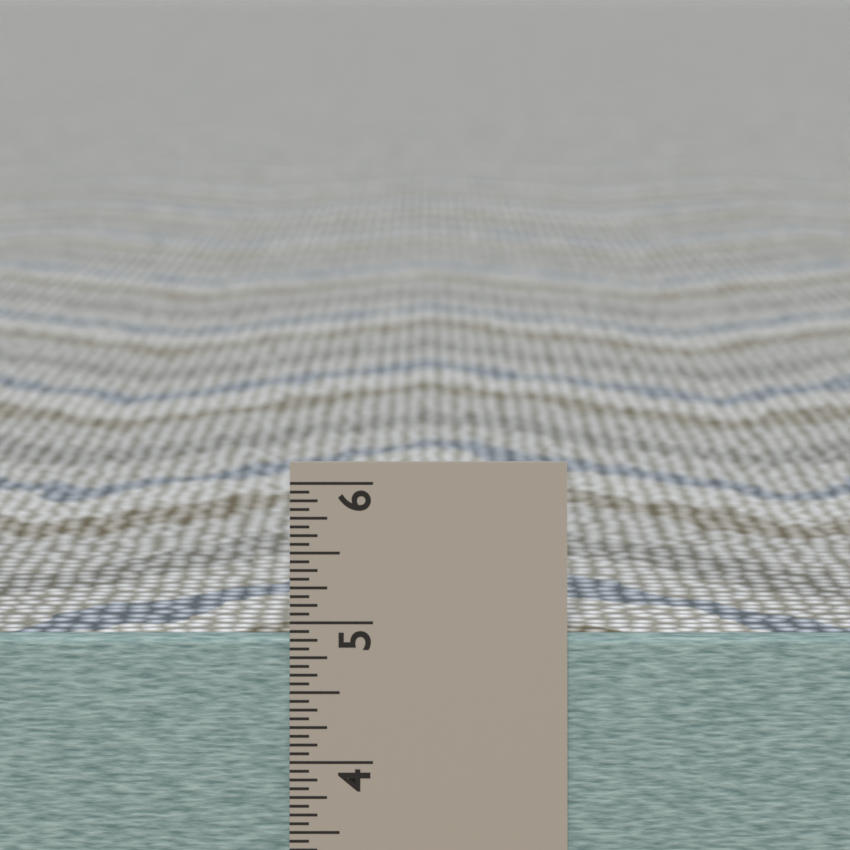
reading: 4.8750 in
